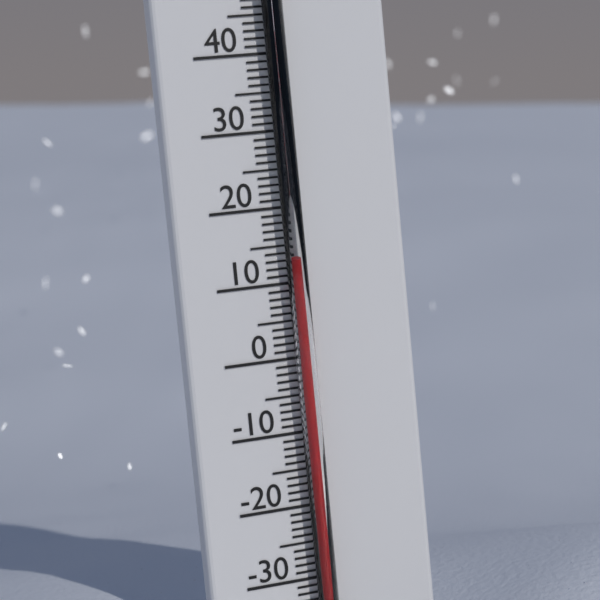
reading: 13 °C
